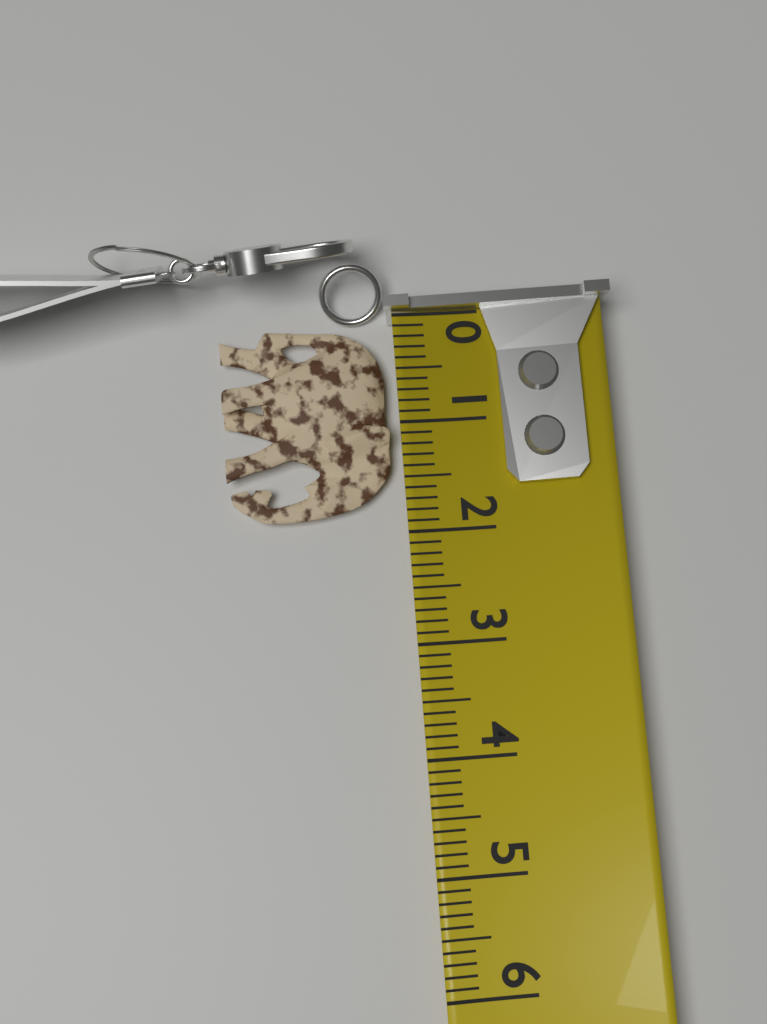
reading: 1.8 (no unit)
